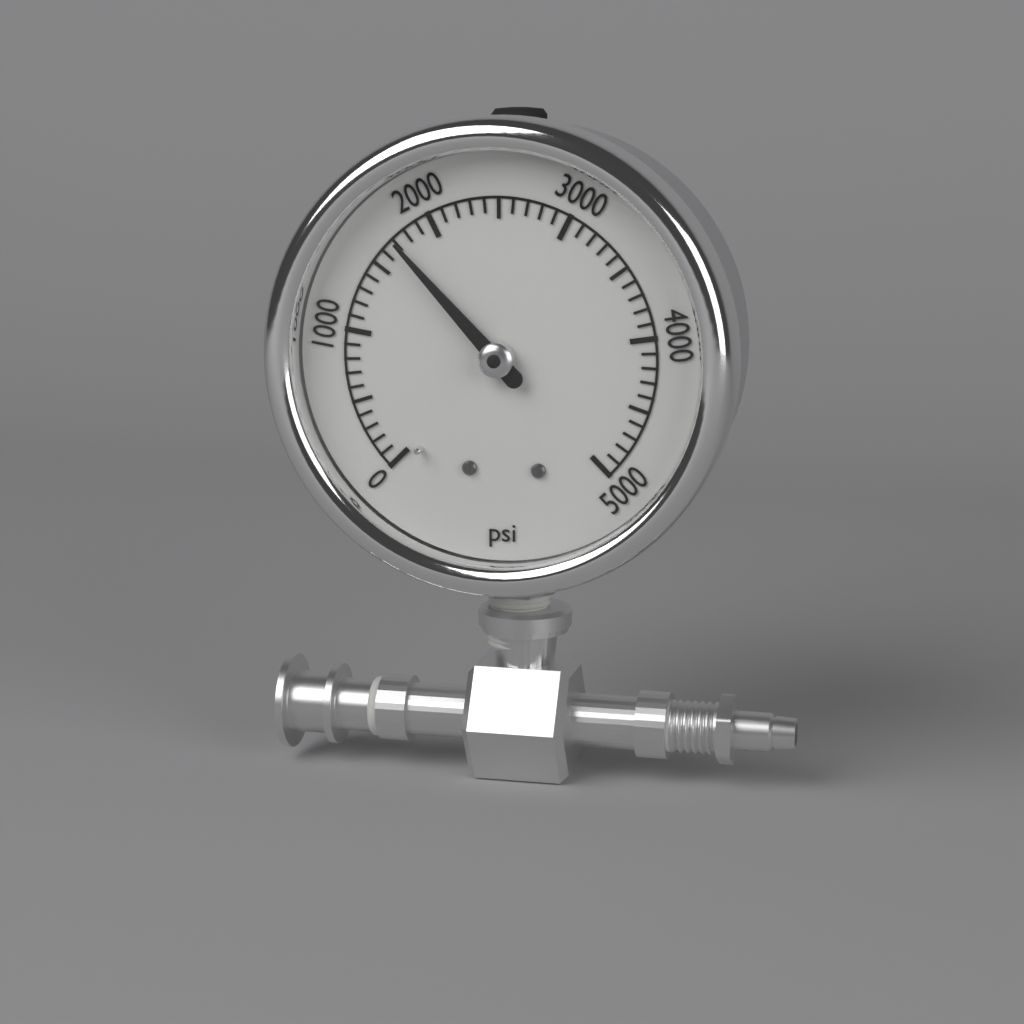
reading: 1700 psi
